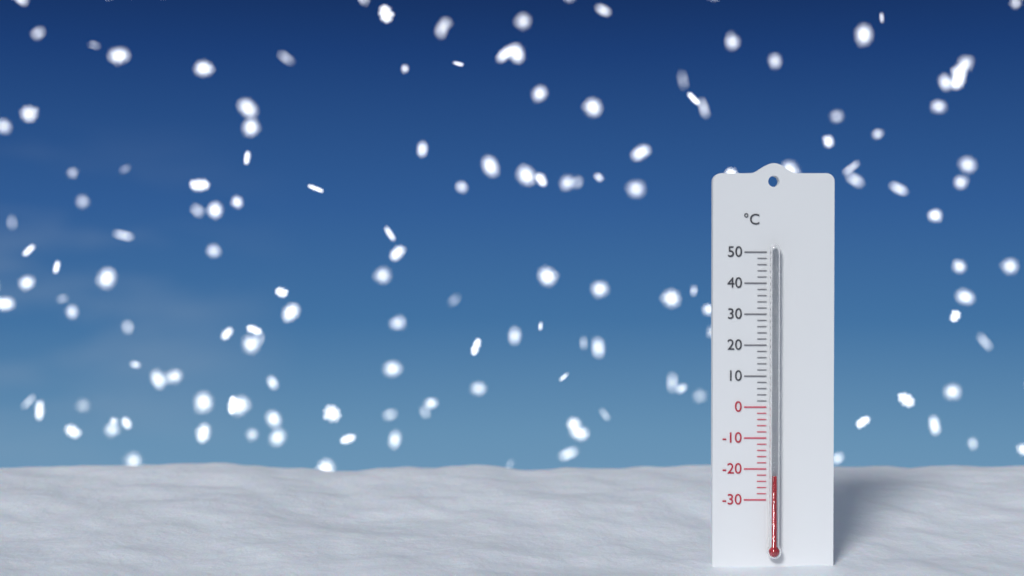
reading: -22 °C
